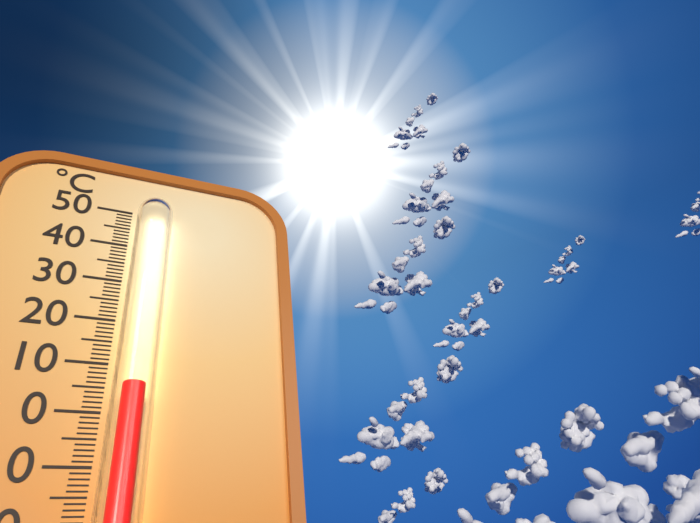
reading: 4 °C
